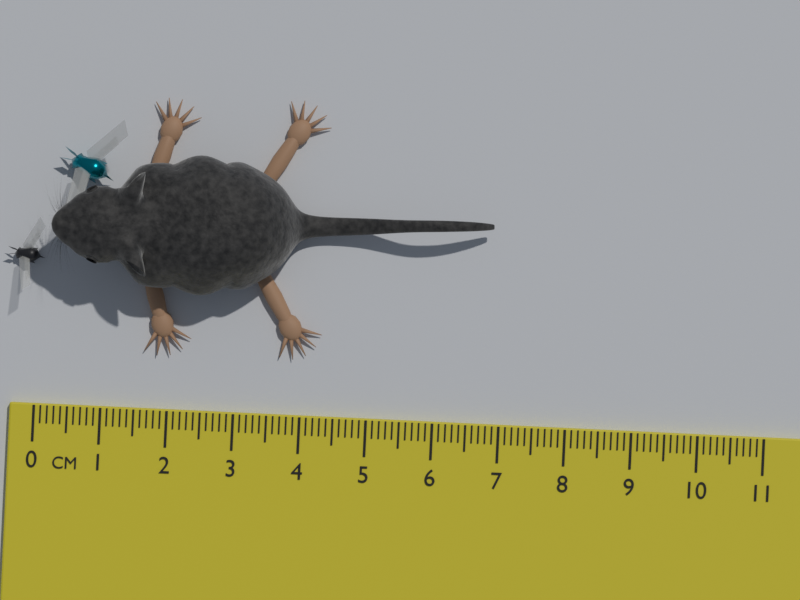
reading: 6.8 cm
